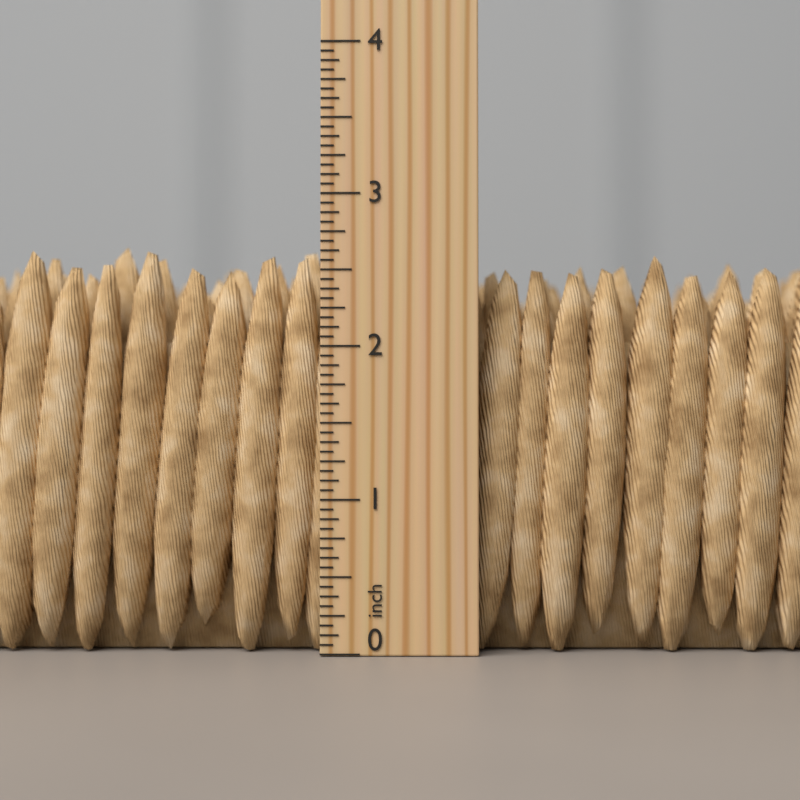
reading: 2.7500 inch
